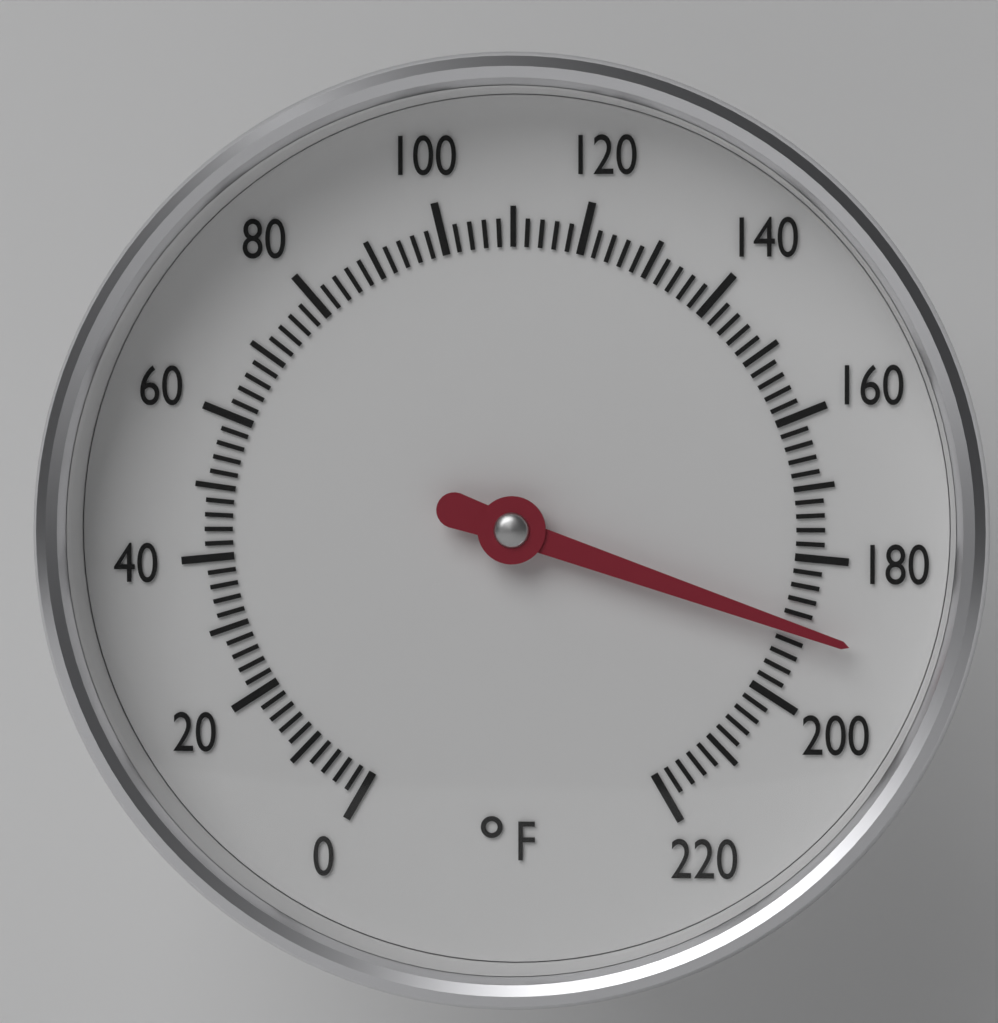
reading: 190 °F
